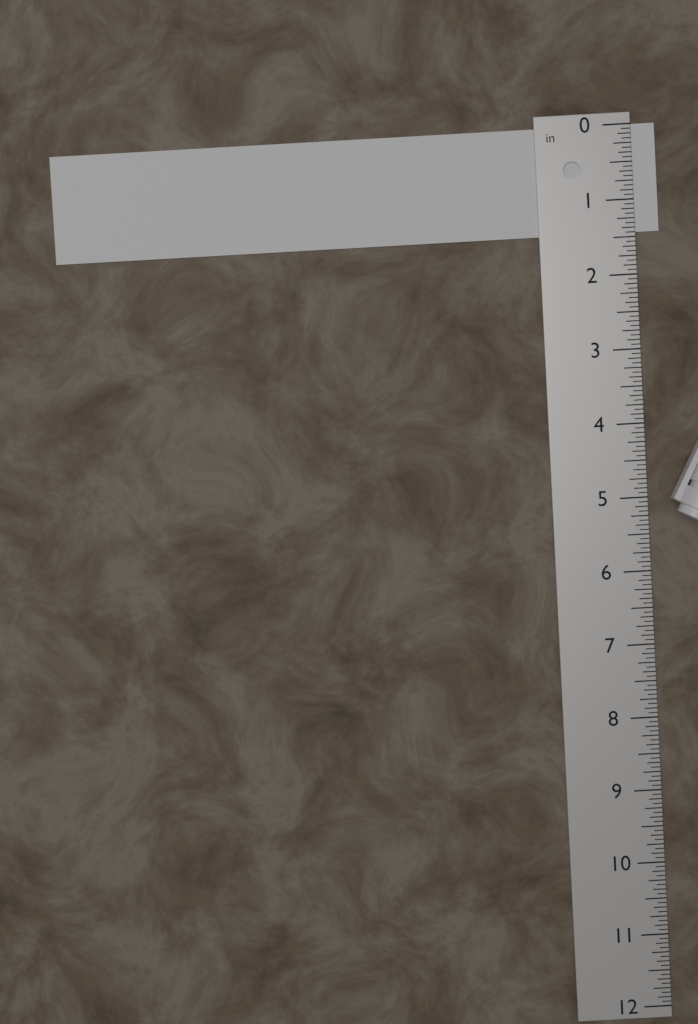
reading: 1.4375 in
